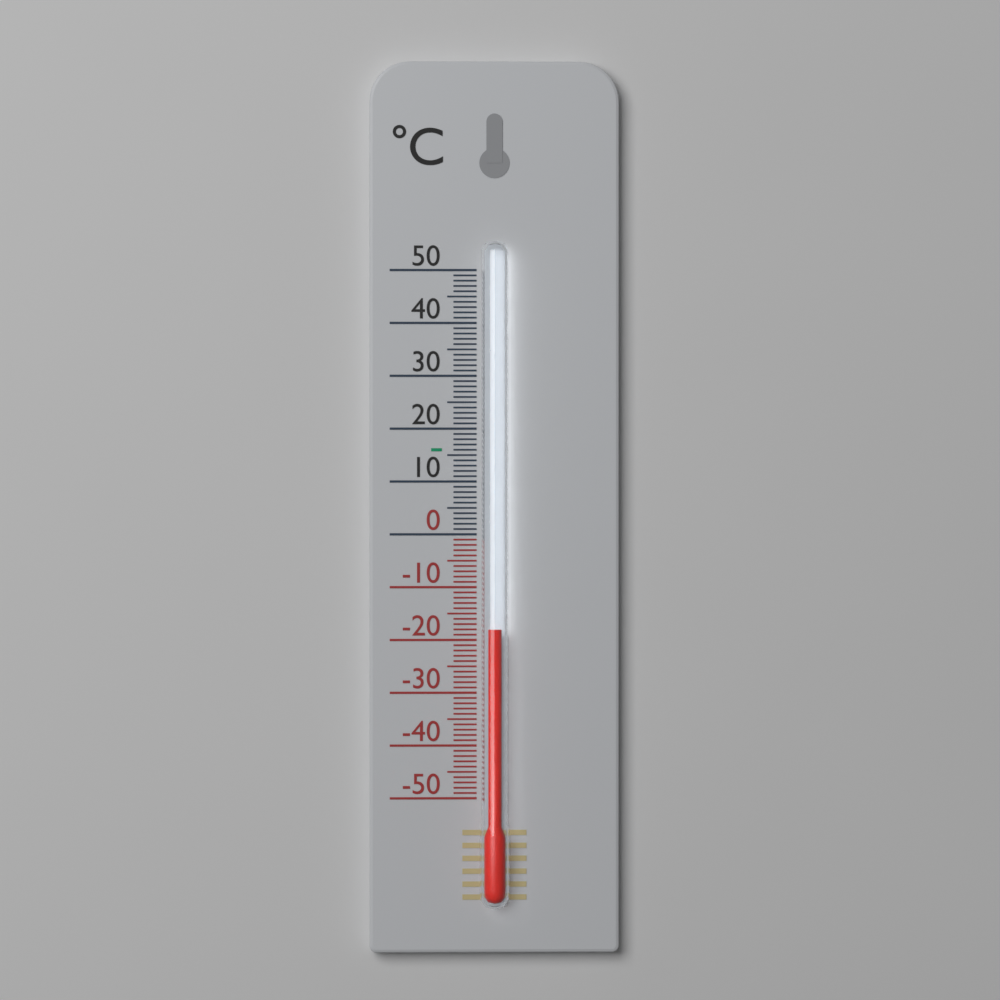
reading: -18 °C
